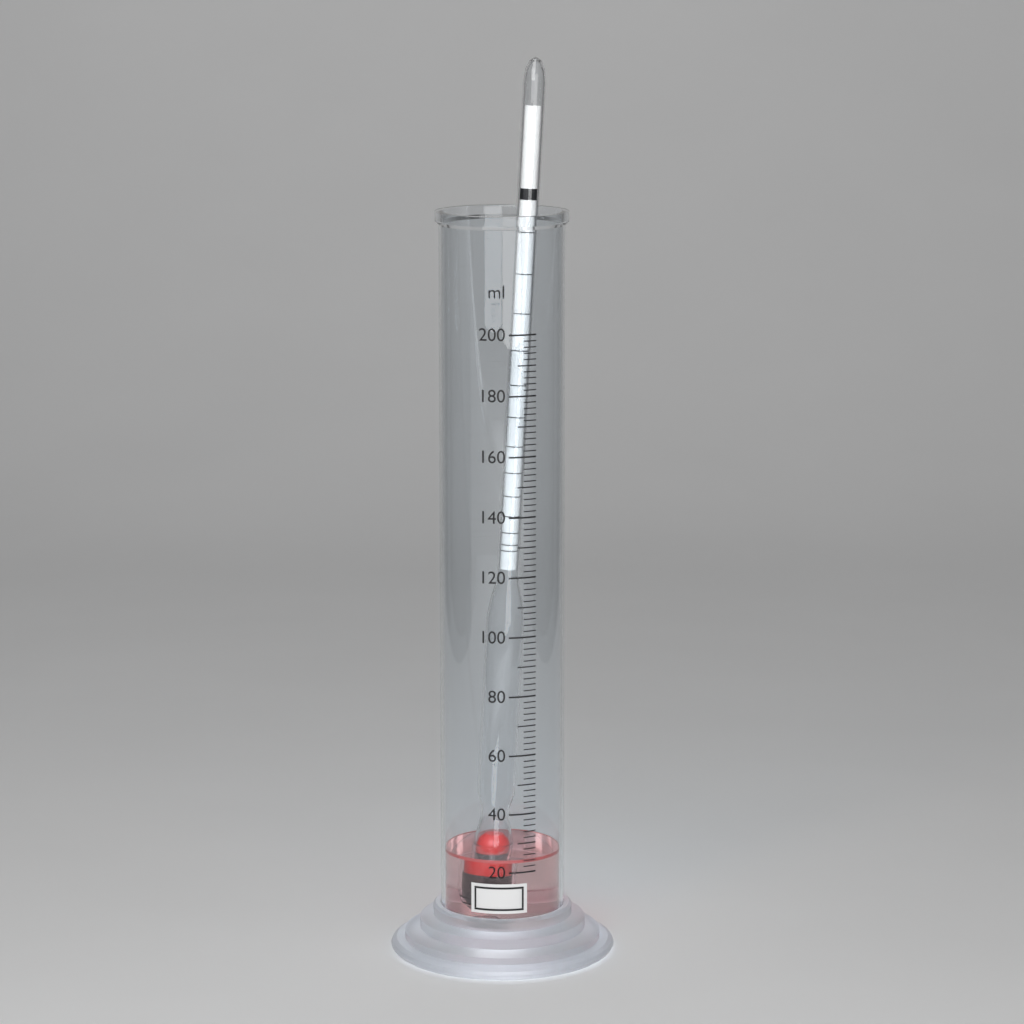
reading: 24 ml
